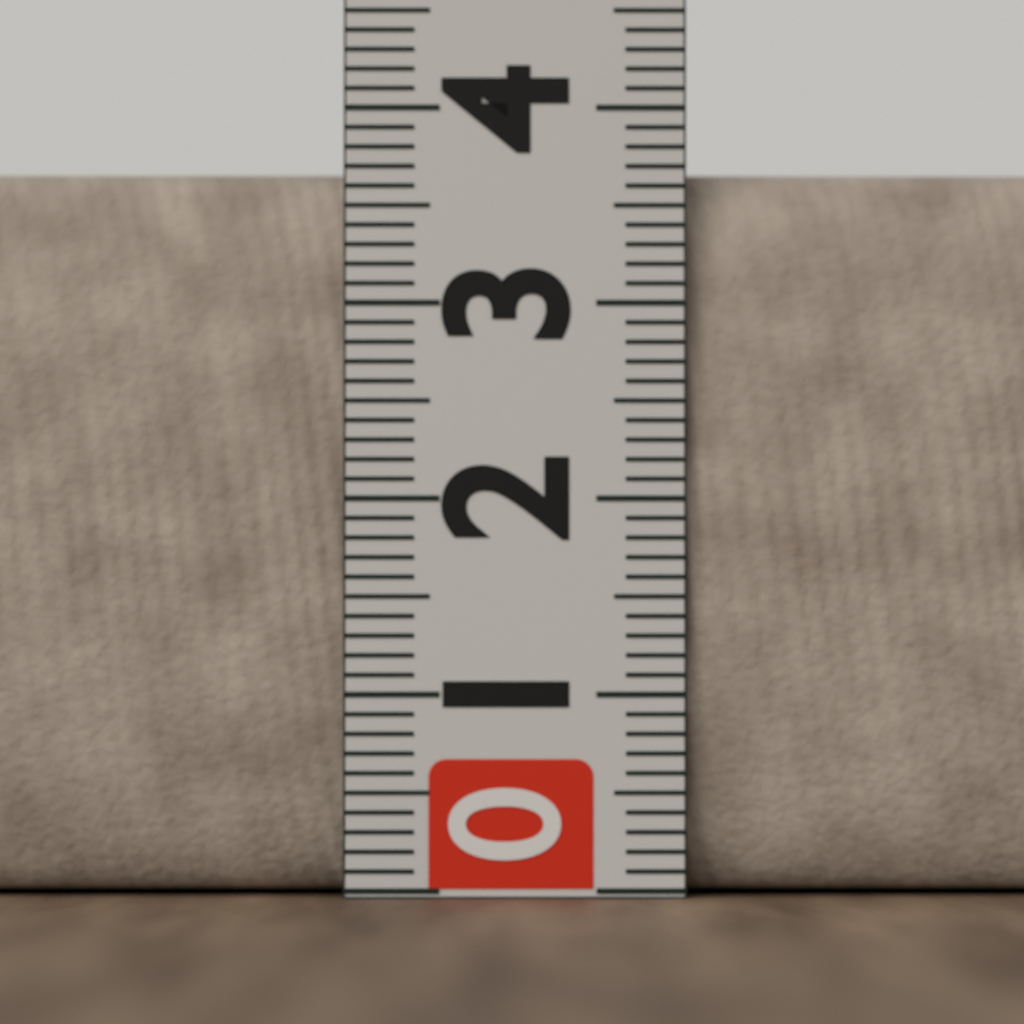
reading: 3.7 (no unit)
